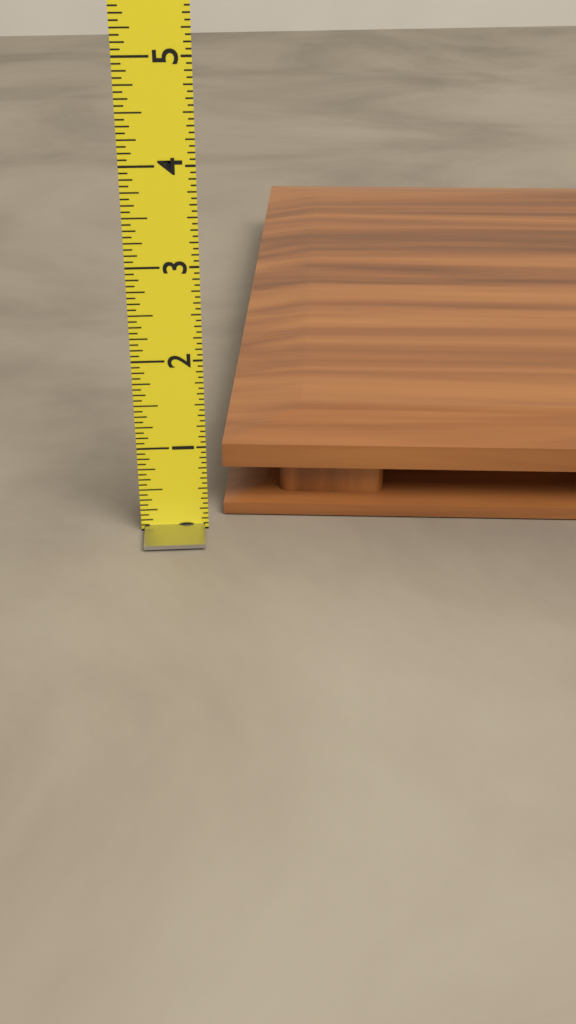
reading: 1.0000 (no unit)
